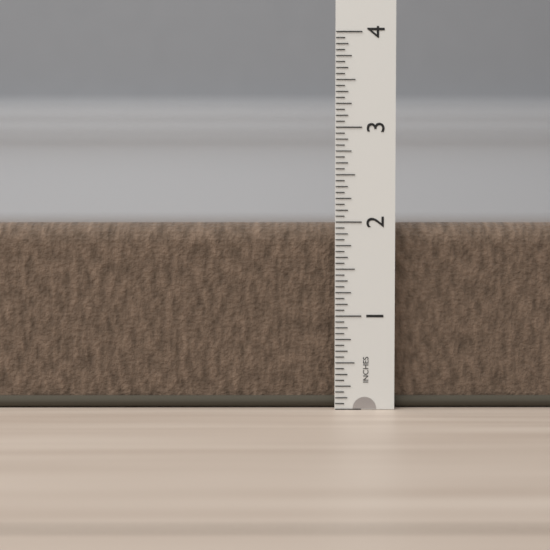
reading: 2.0000 in
